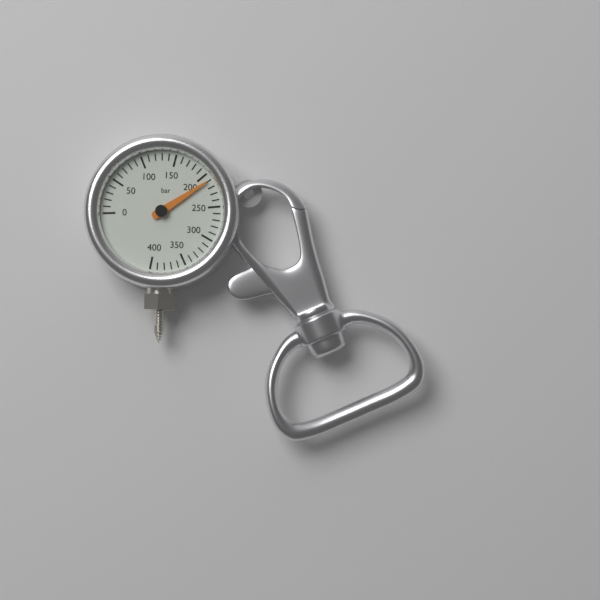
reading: 210 bar
